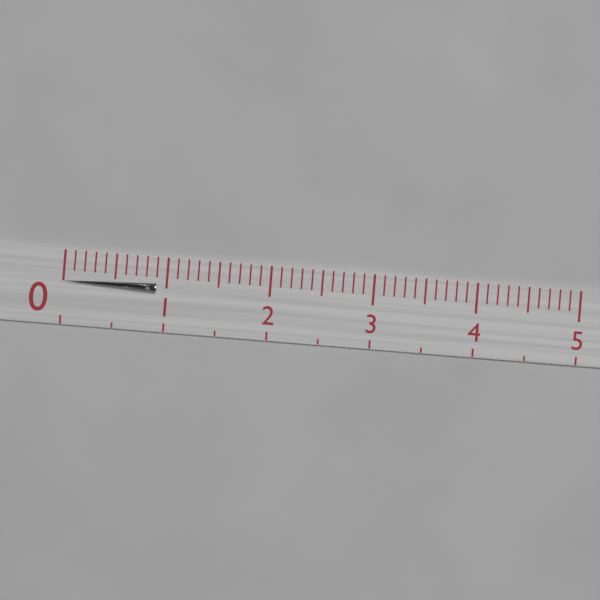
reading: 0.9 (no unit)
